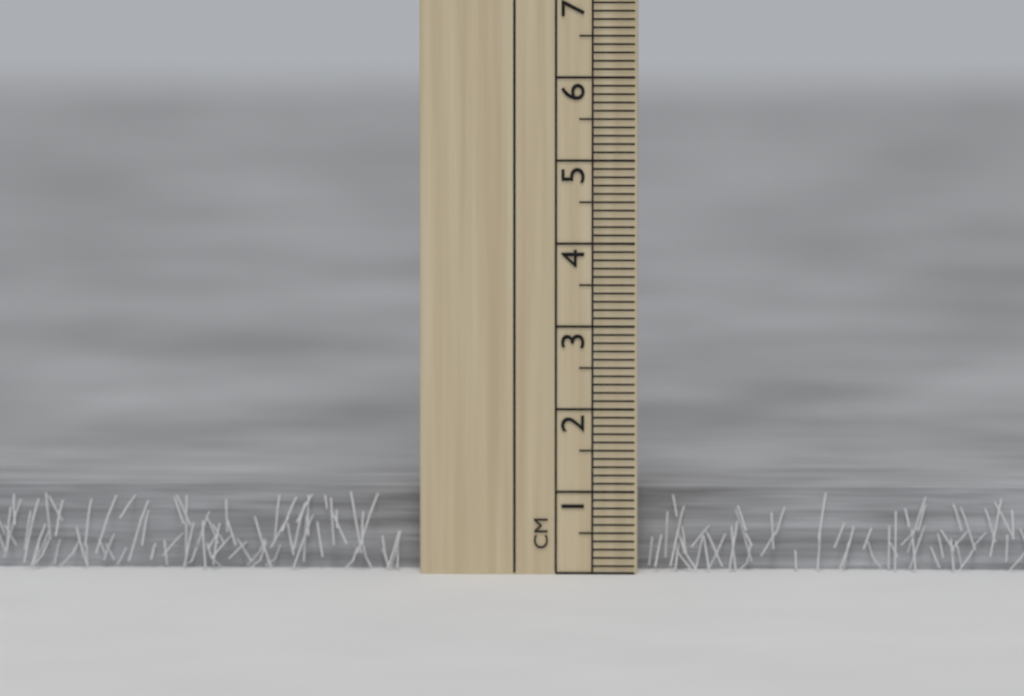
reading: 1.0 cm
